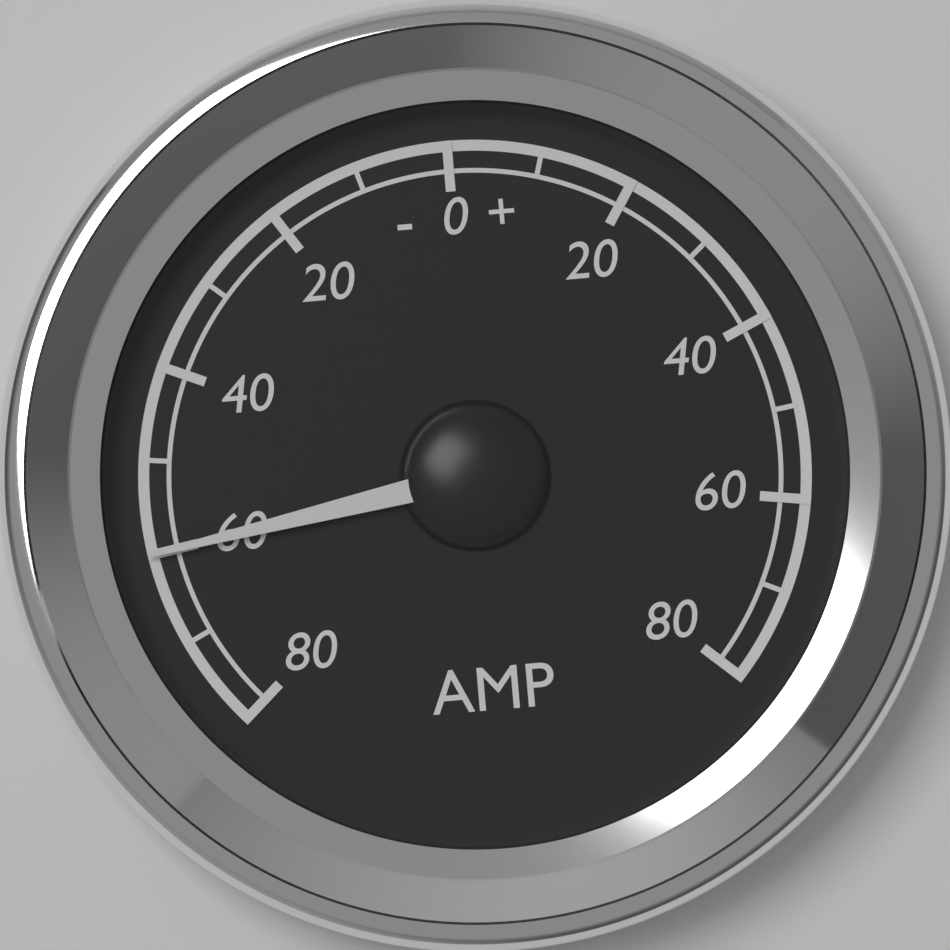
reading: -60 A
